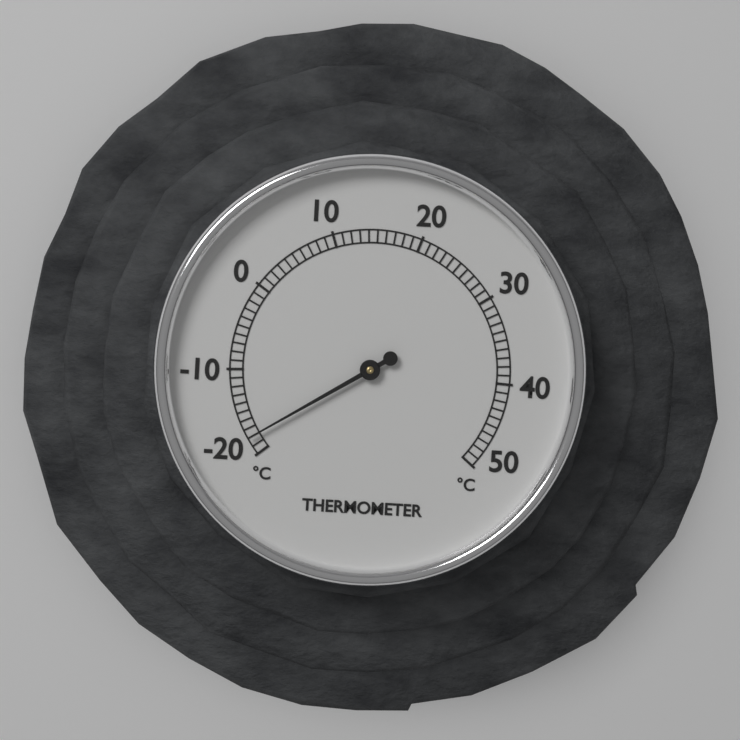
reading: -18 °C
